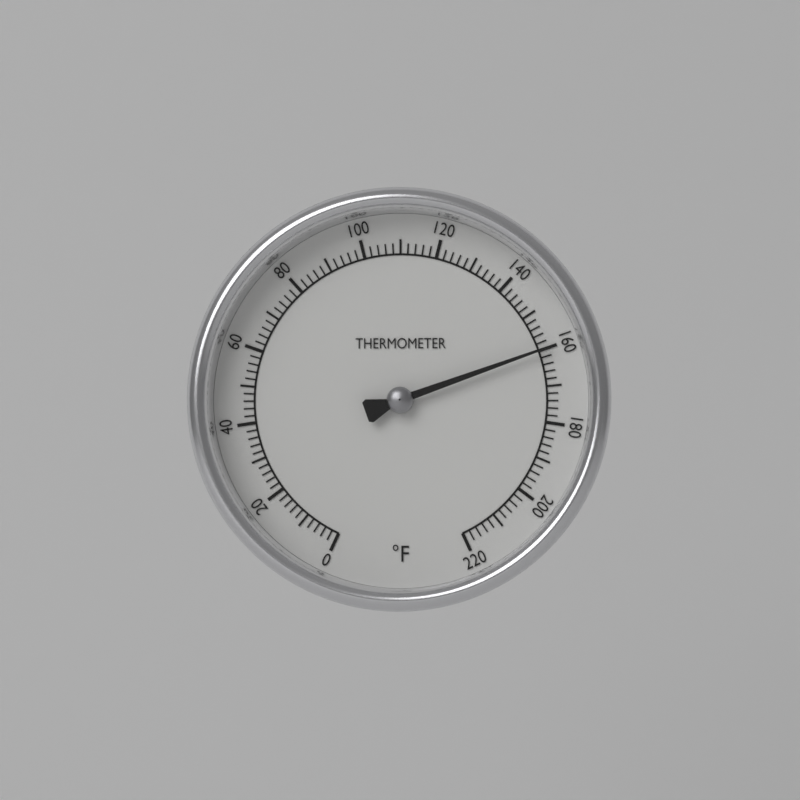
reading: 160 °F
